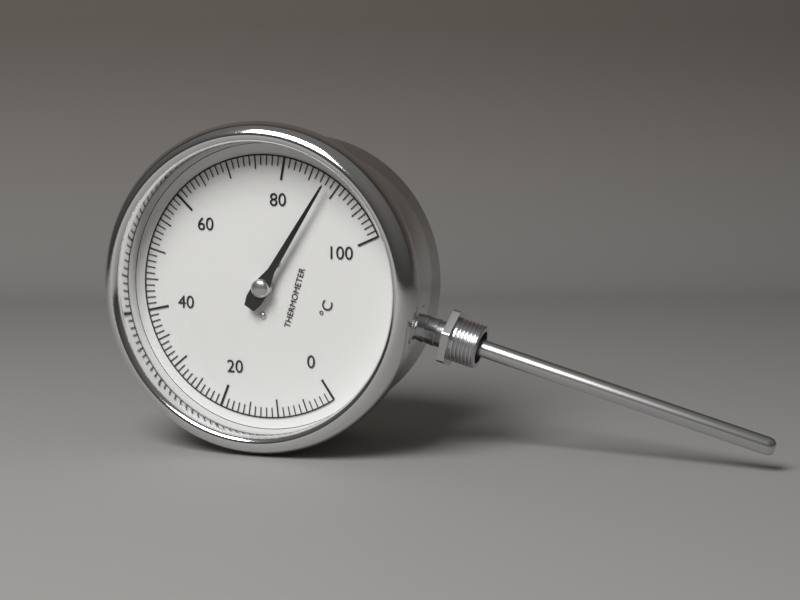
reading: 88 °C
